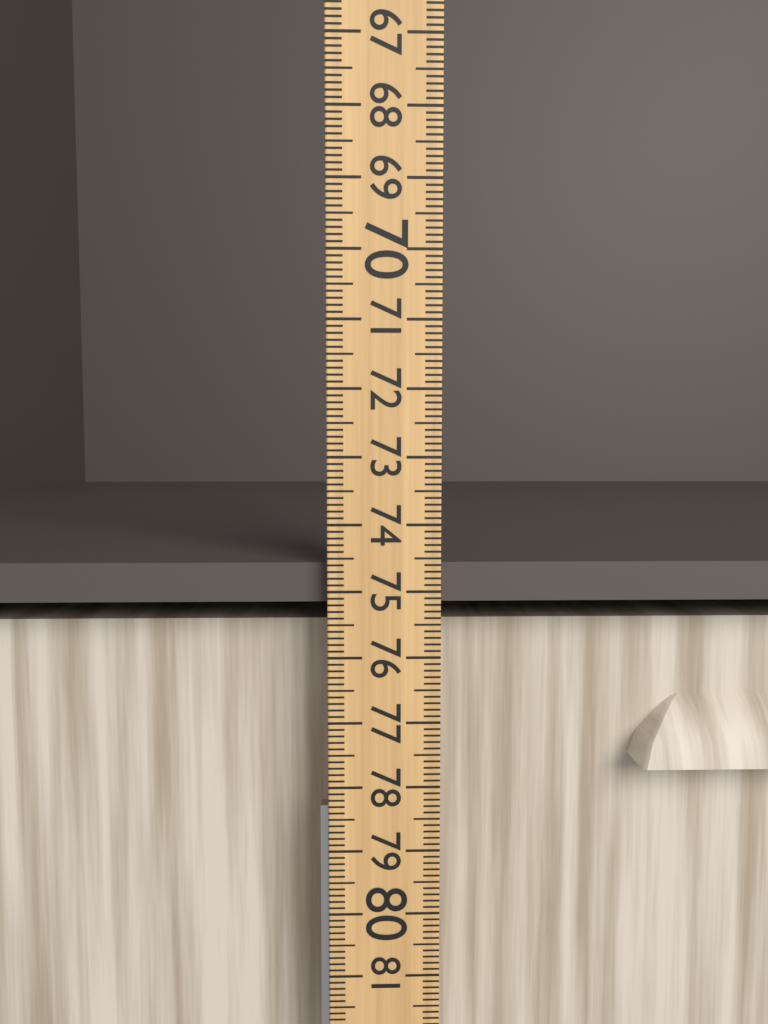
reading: 75.2 (no unit)
